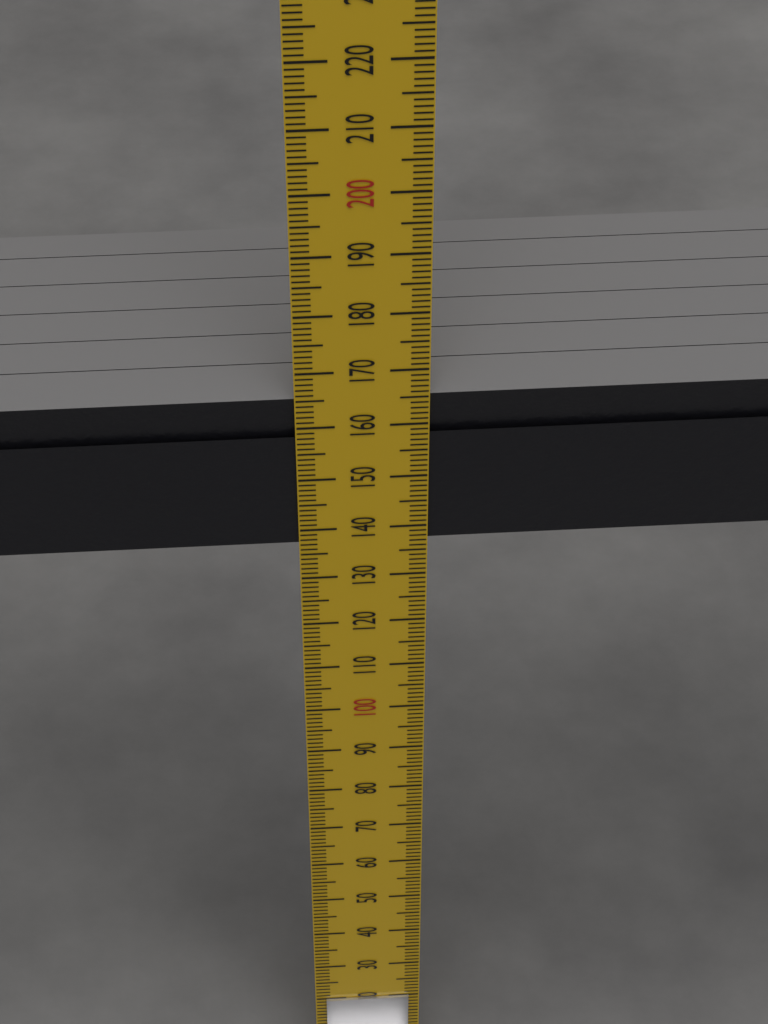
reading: 165 mm
